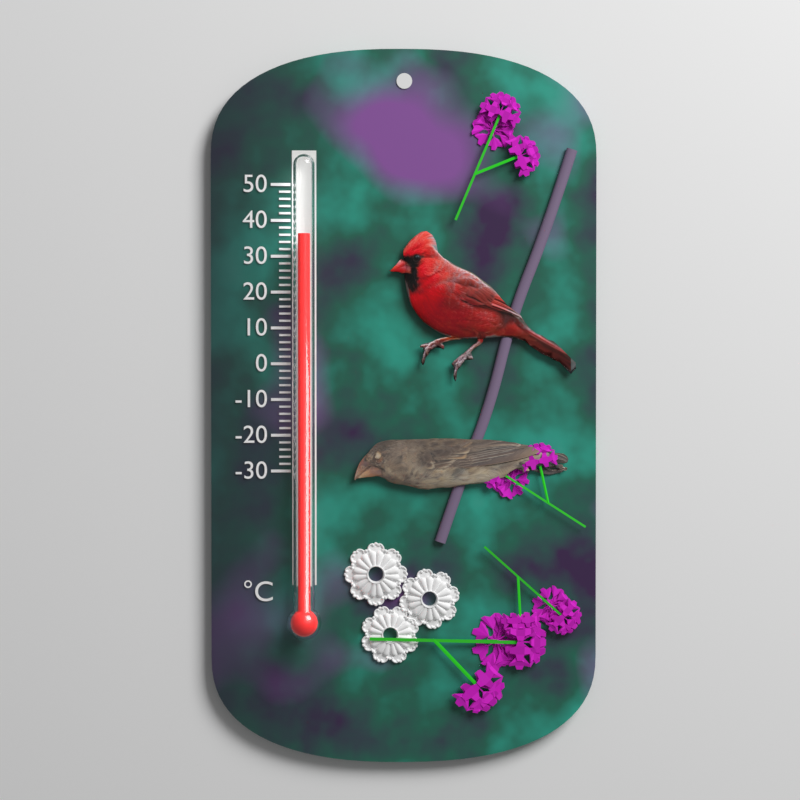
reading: 36 °C
